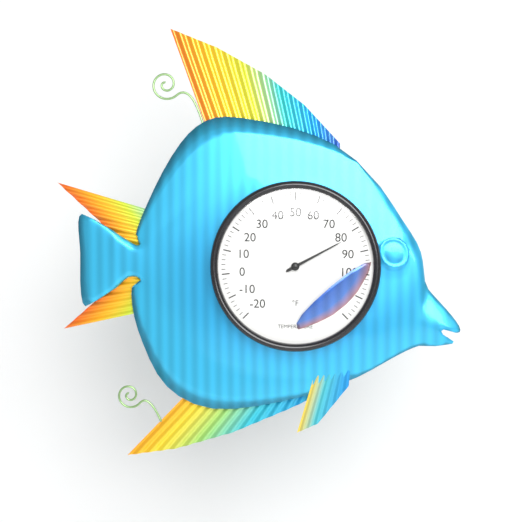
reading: 82 °F
